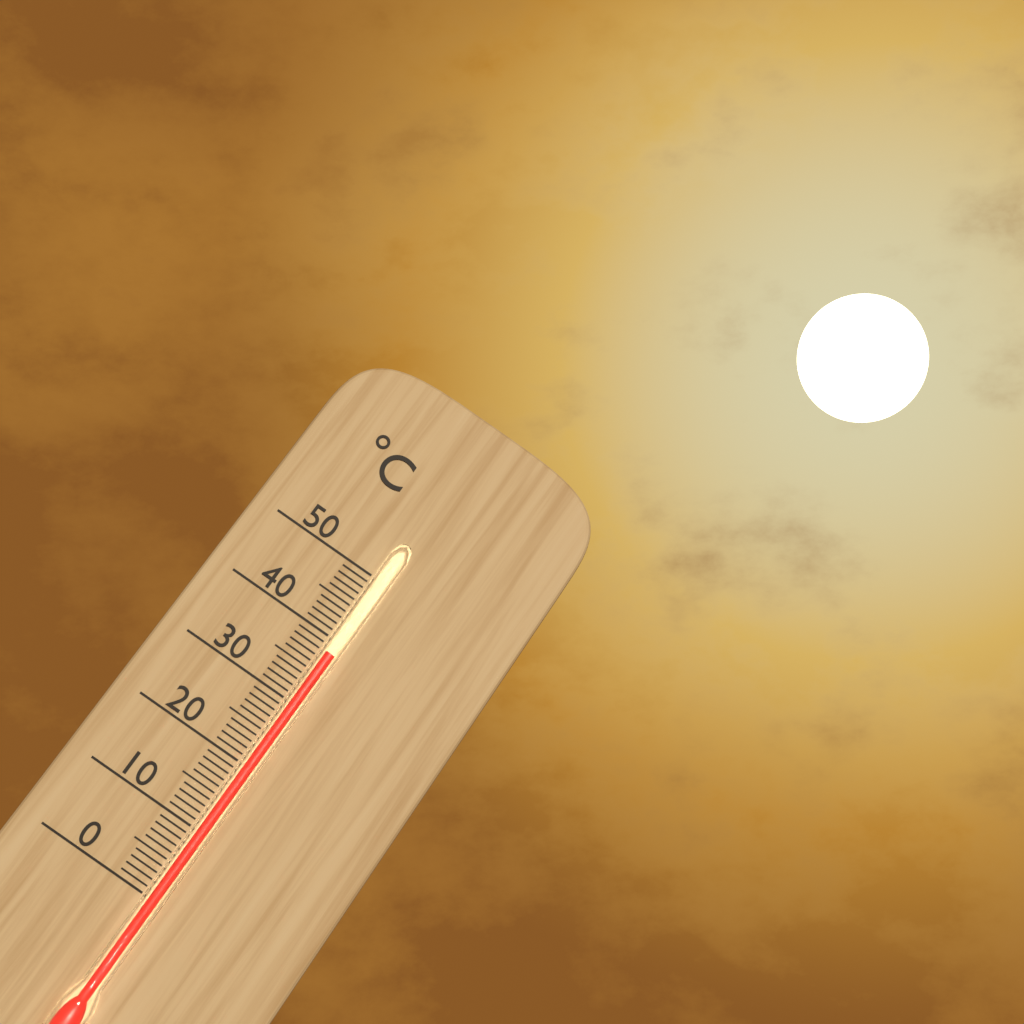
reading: 38 °C
